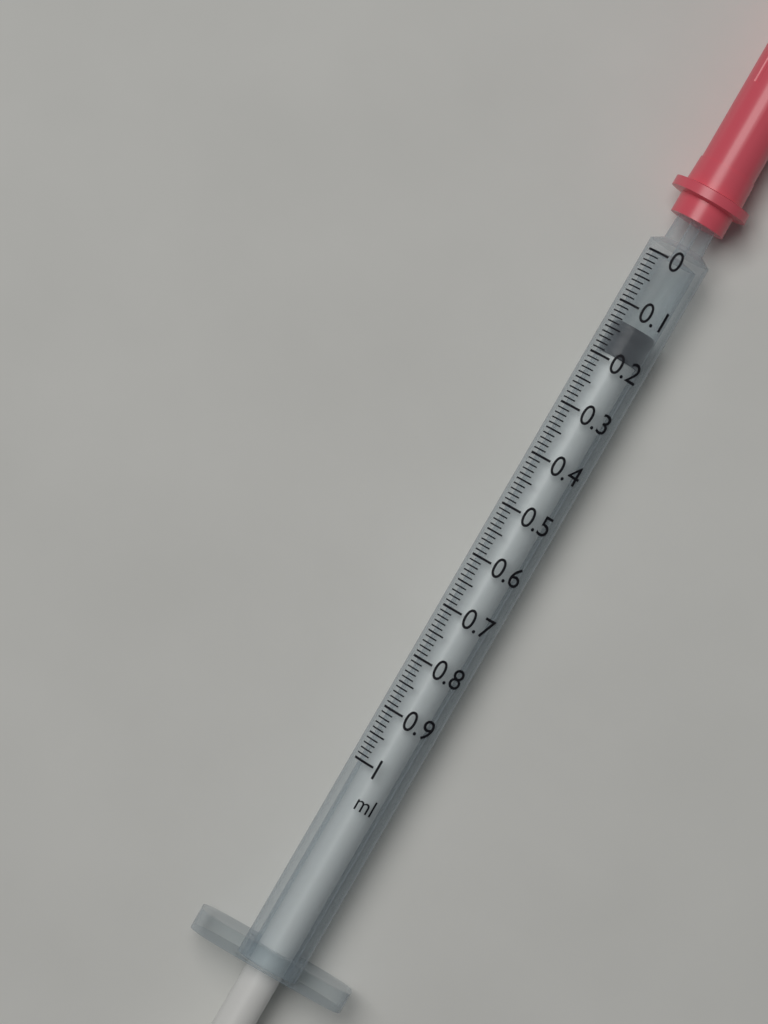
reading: 0.13 ml
